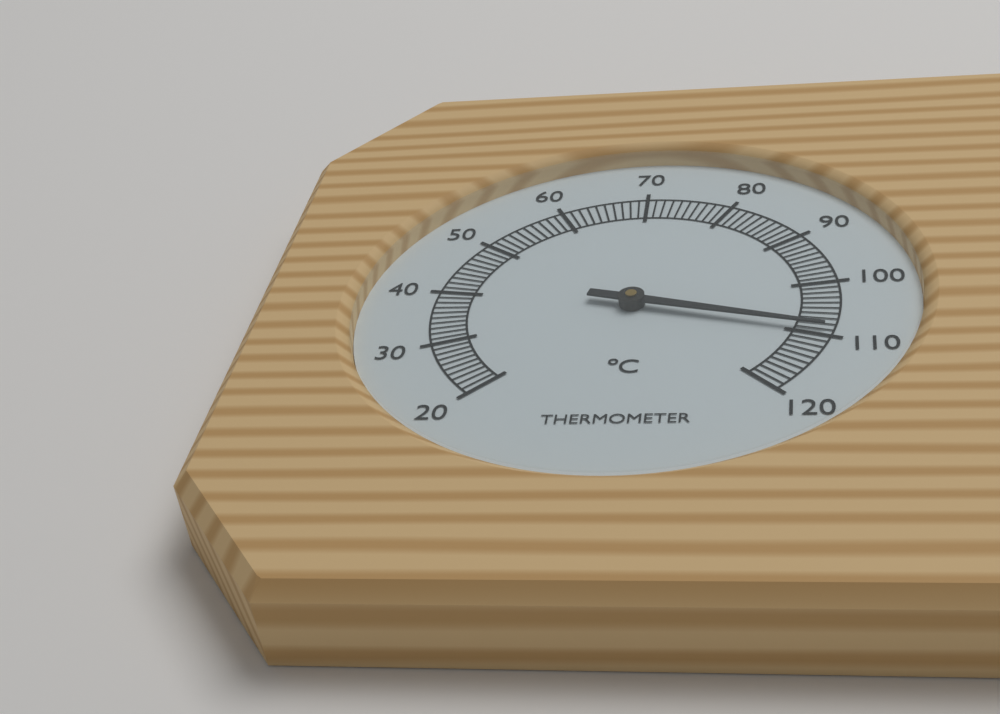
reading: 109 °C
